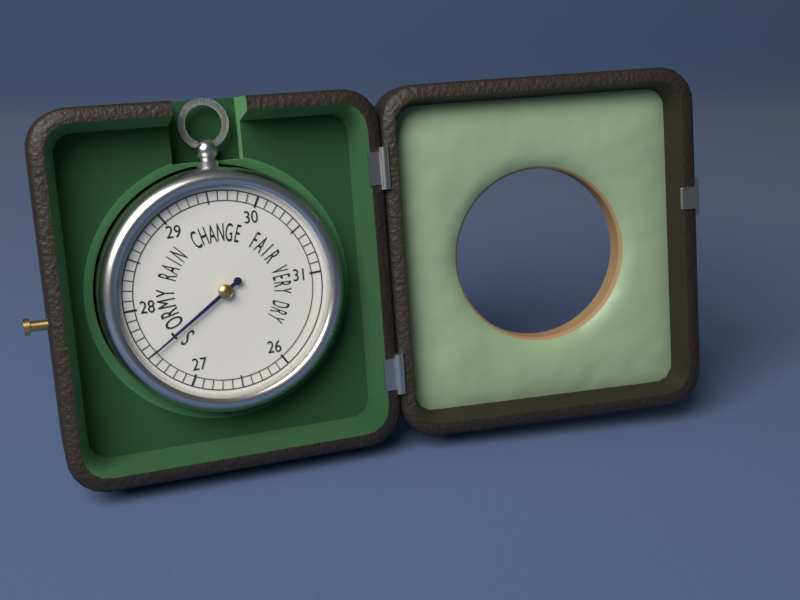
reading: 27.5 (no unit)
